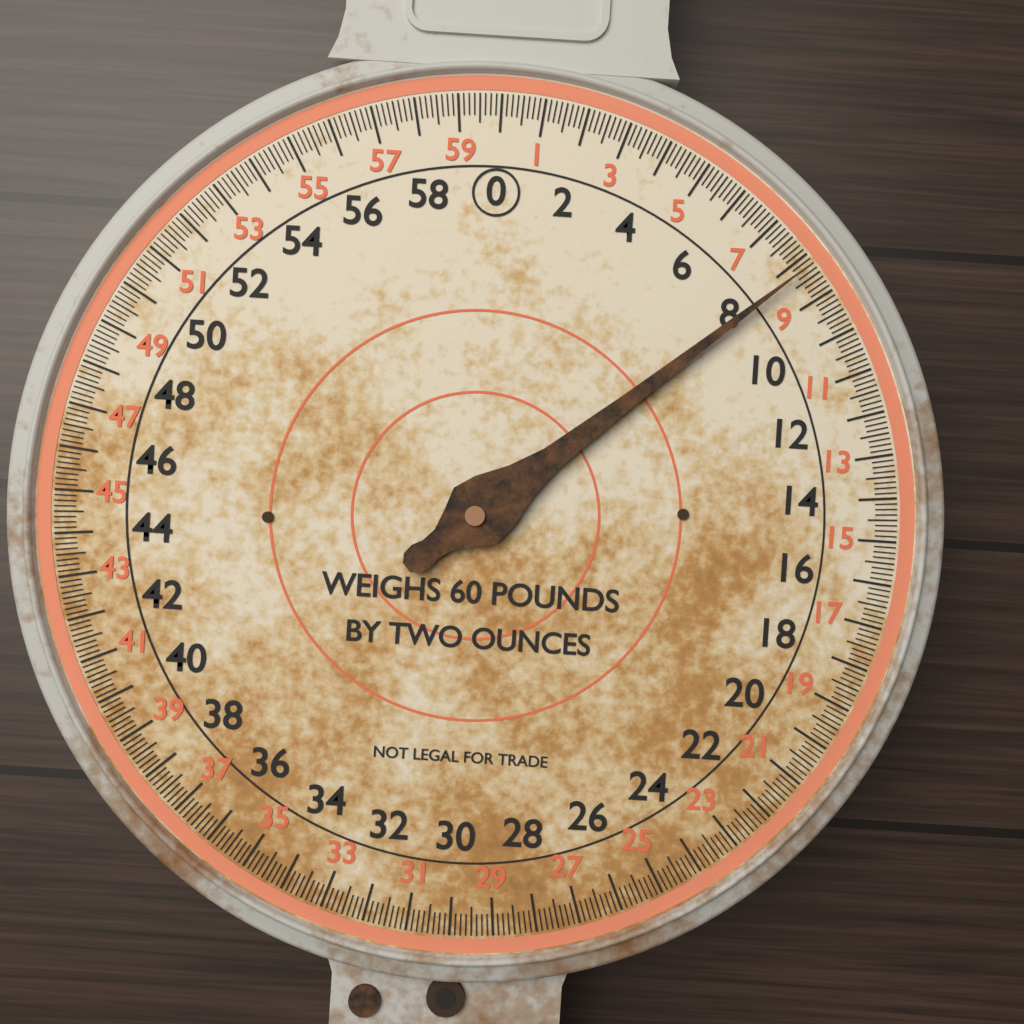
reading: 8.250 lb
